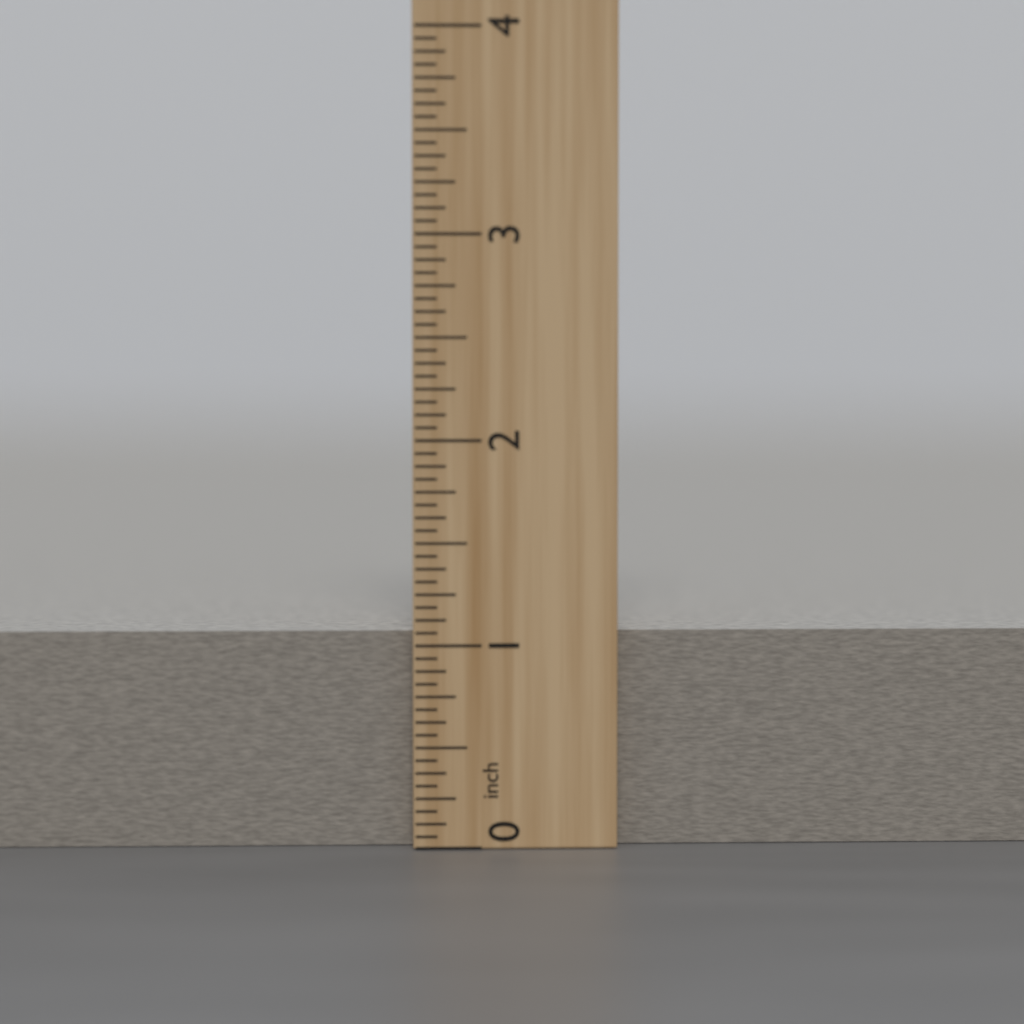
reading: 1.0625 inch
